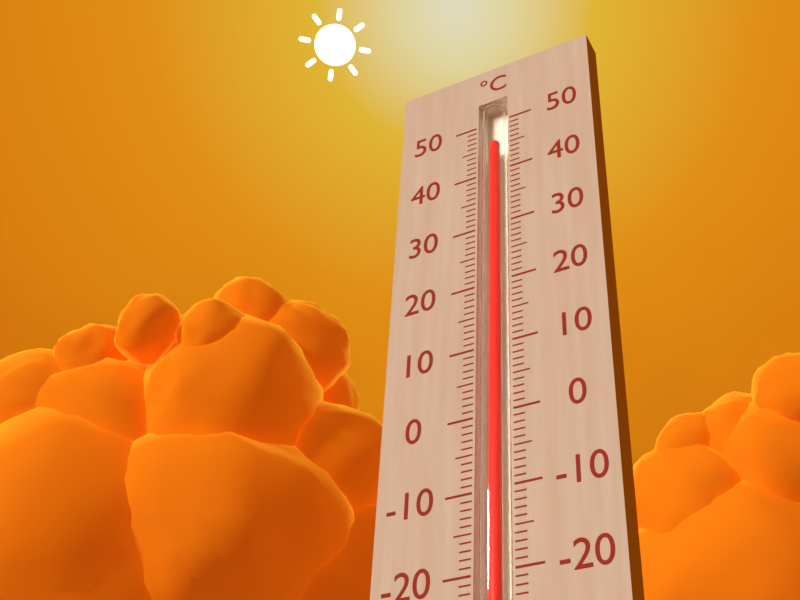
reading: 46 °C
